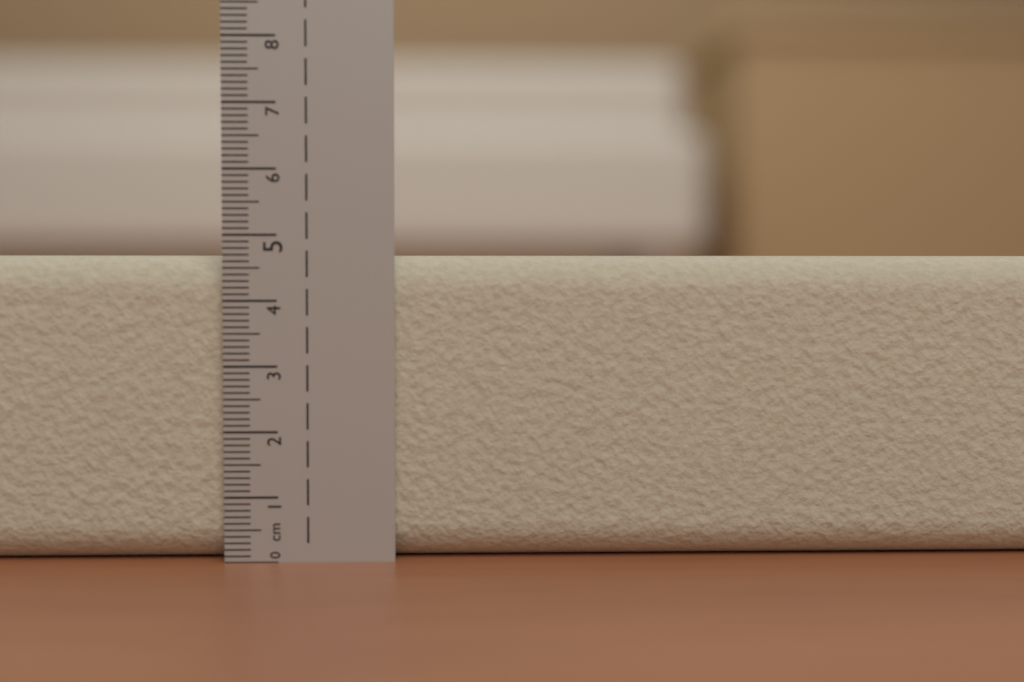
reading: 4.7 cm
